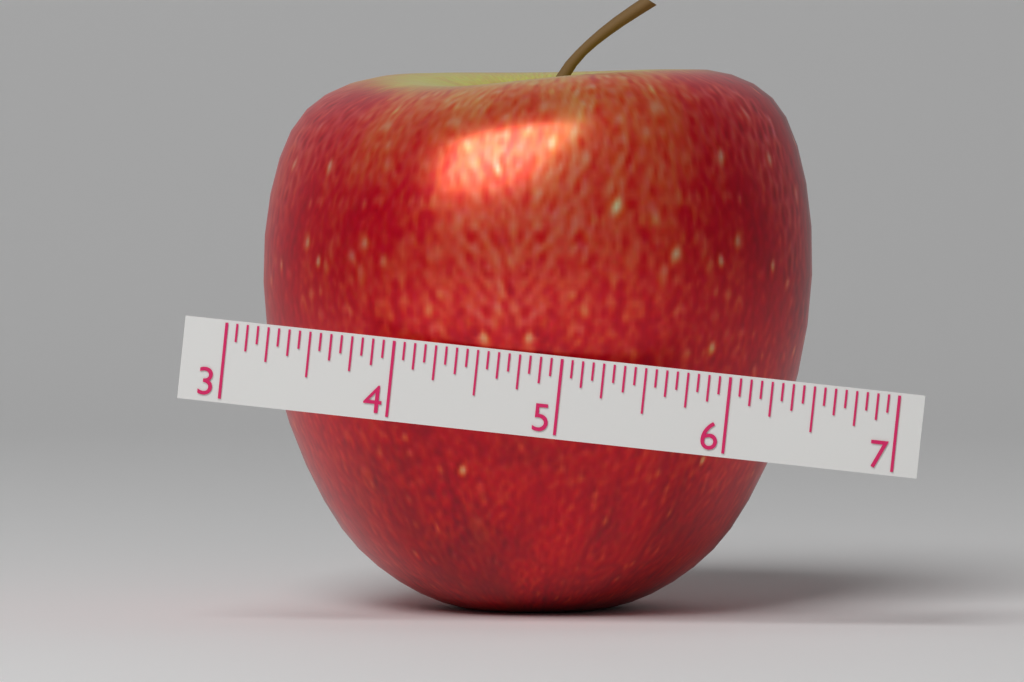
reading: 6.3750 (no unit)
